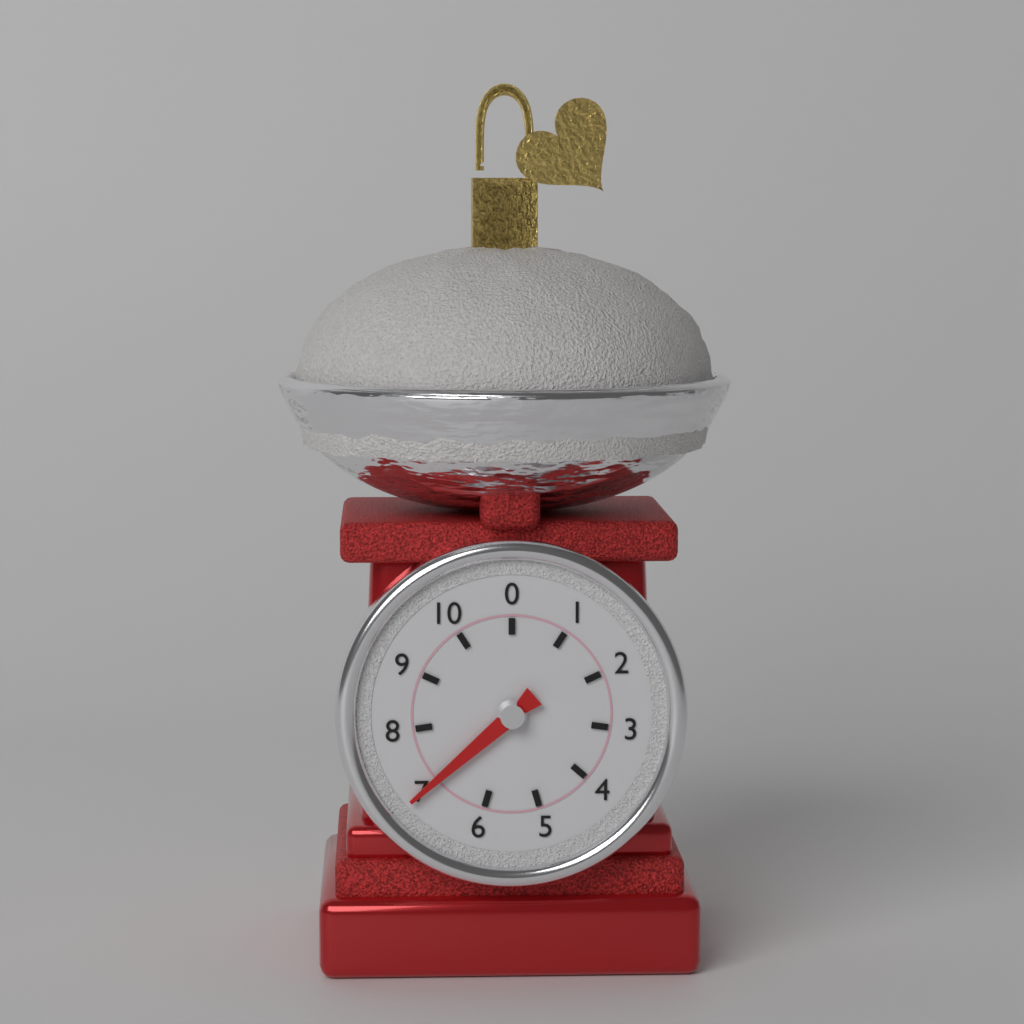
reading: 7 (no unit)
